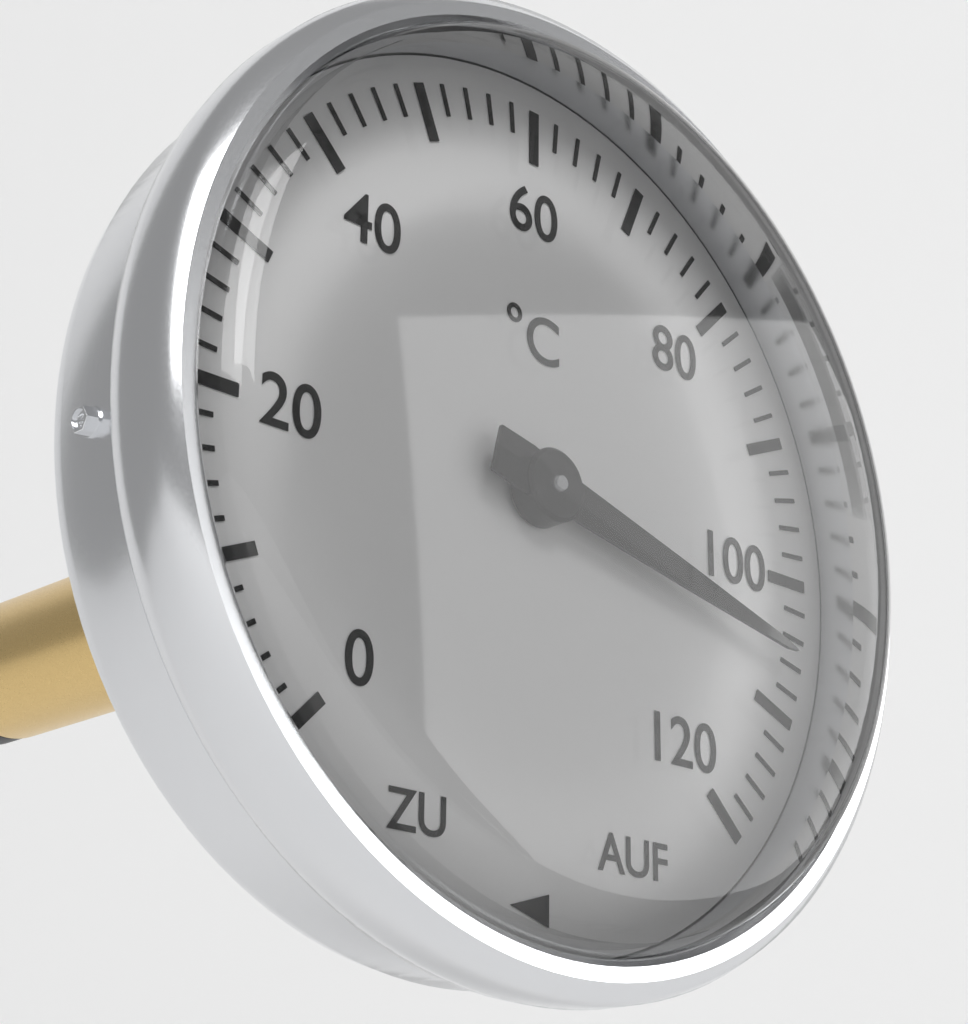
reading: 106 °C
